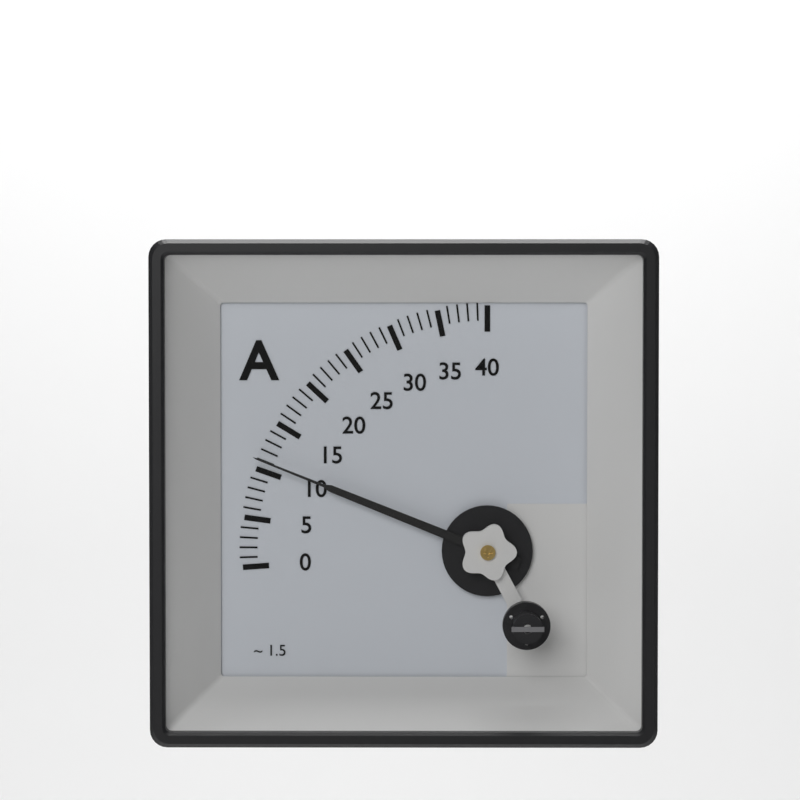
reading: 11 A
